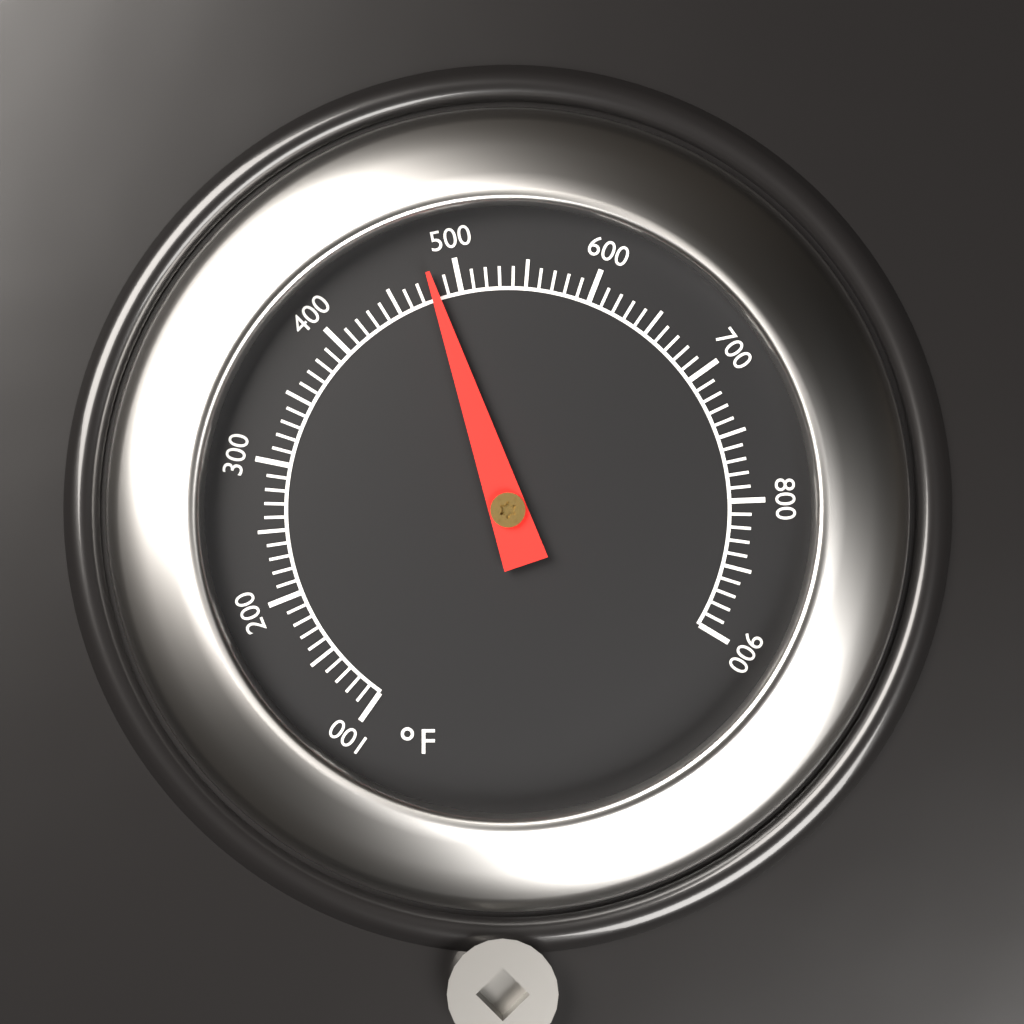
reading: 480 °F
